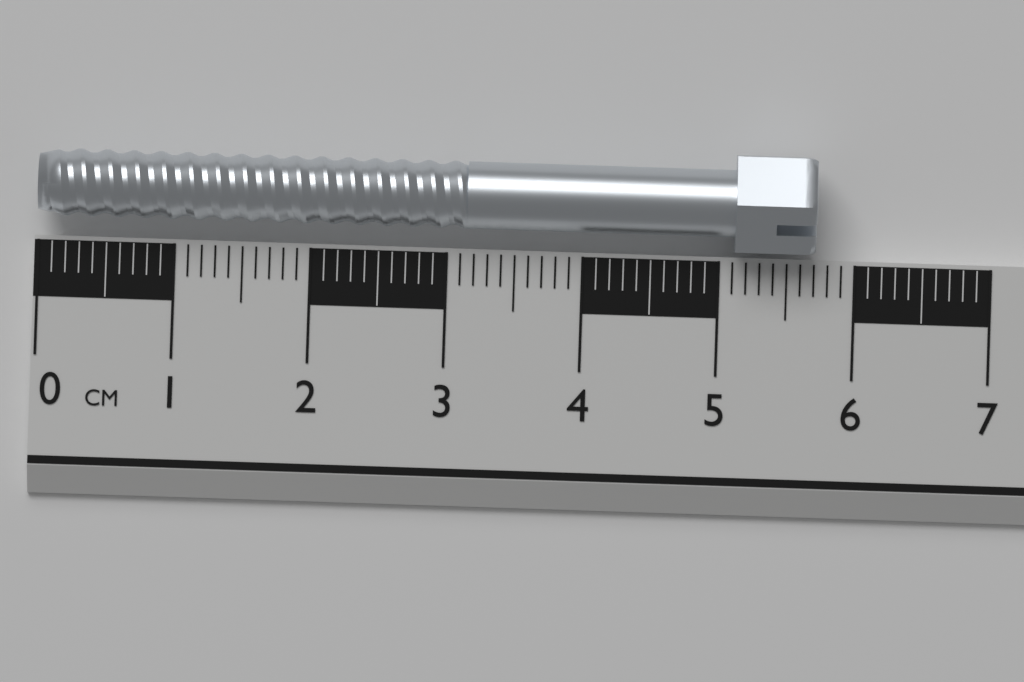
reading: 5.7 cm
